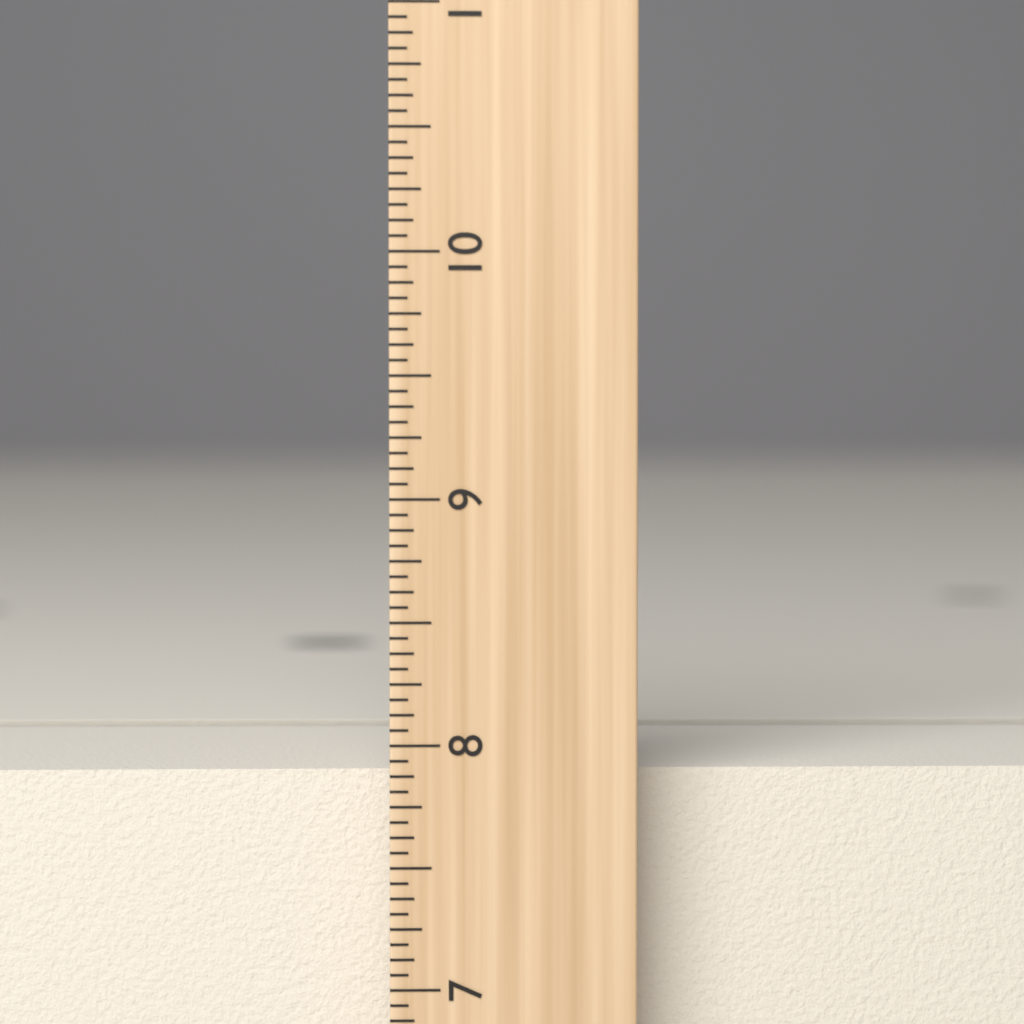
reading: 7.8750 inch
